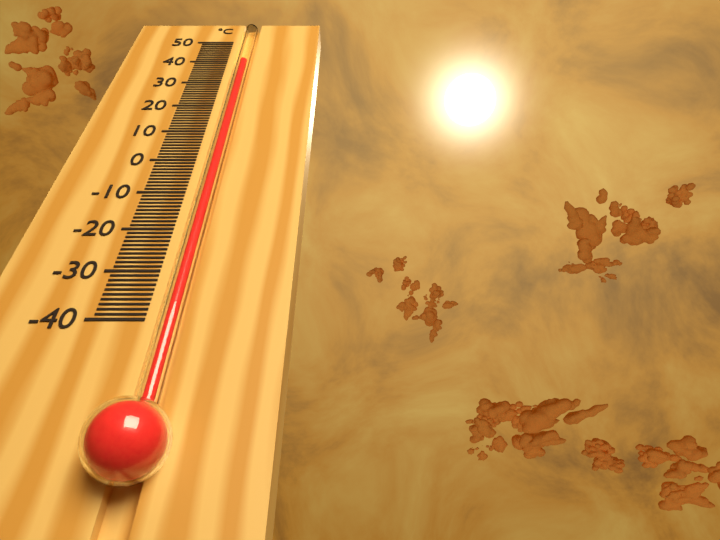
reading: 40 °C
